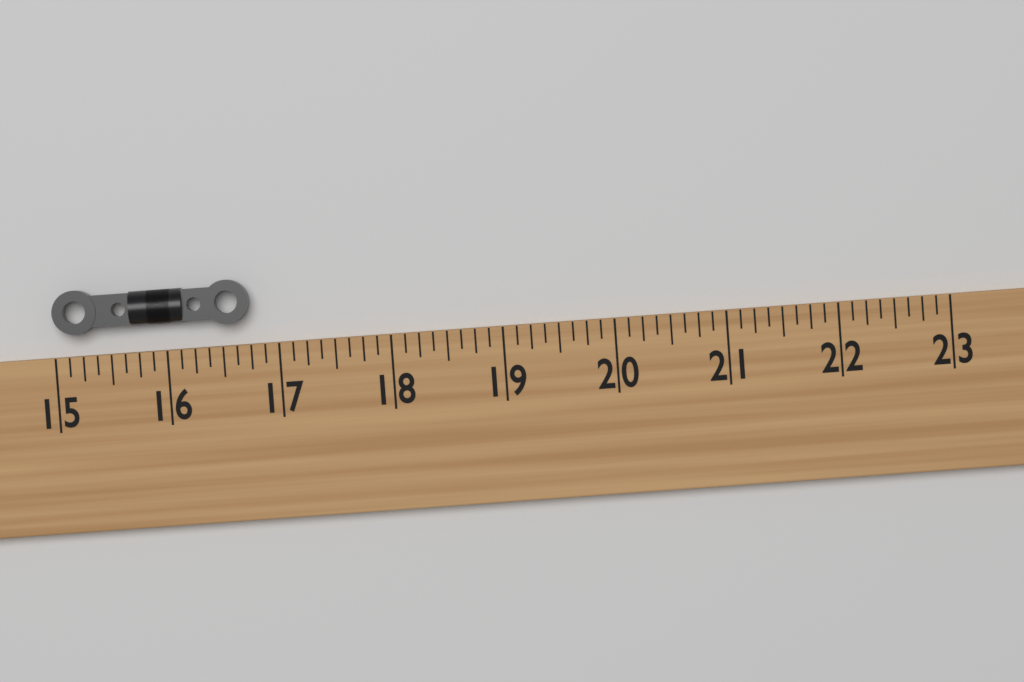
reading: 16.750 (no unit)
